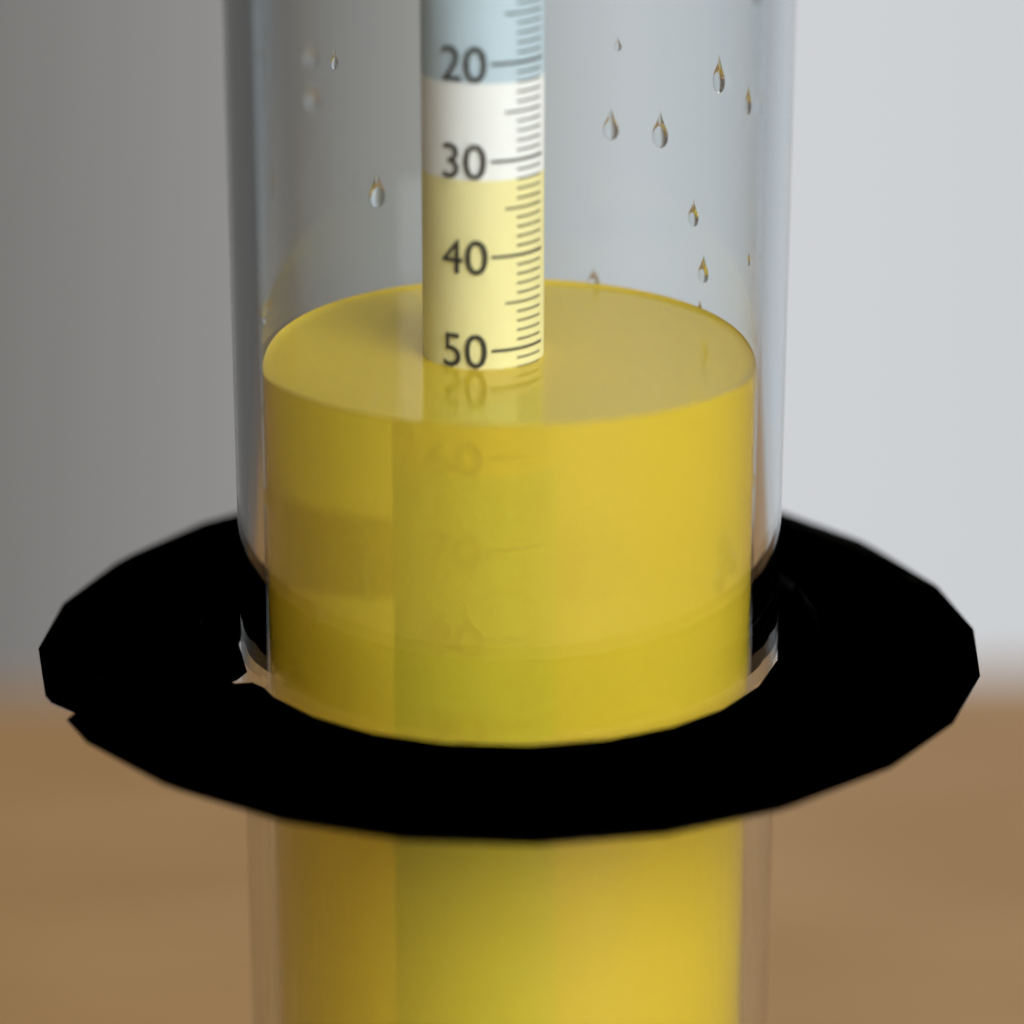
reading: 52 (no unit)
